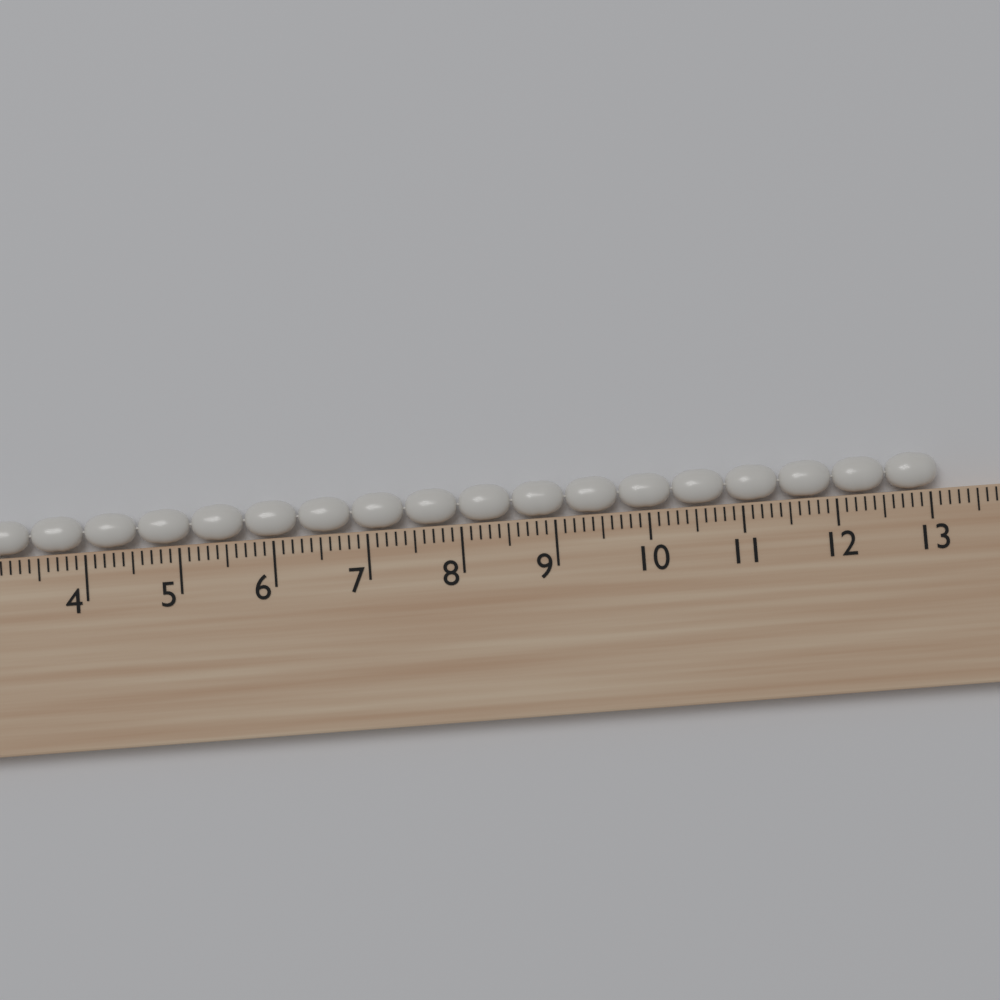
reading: 13.1 cm
